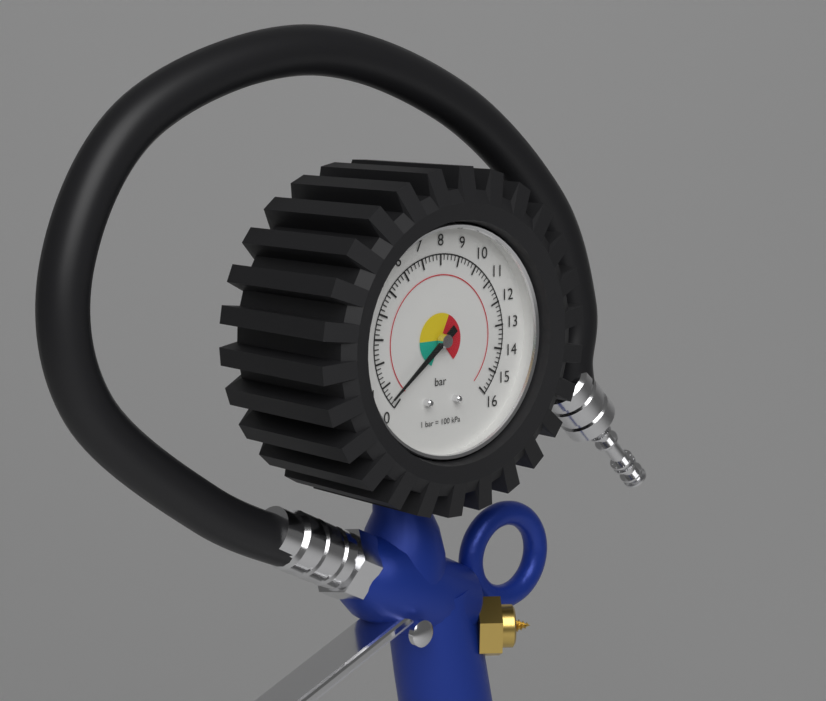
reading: 0.4 bar
